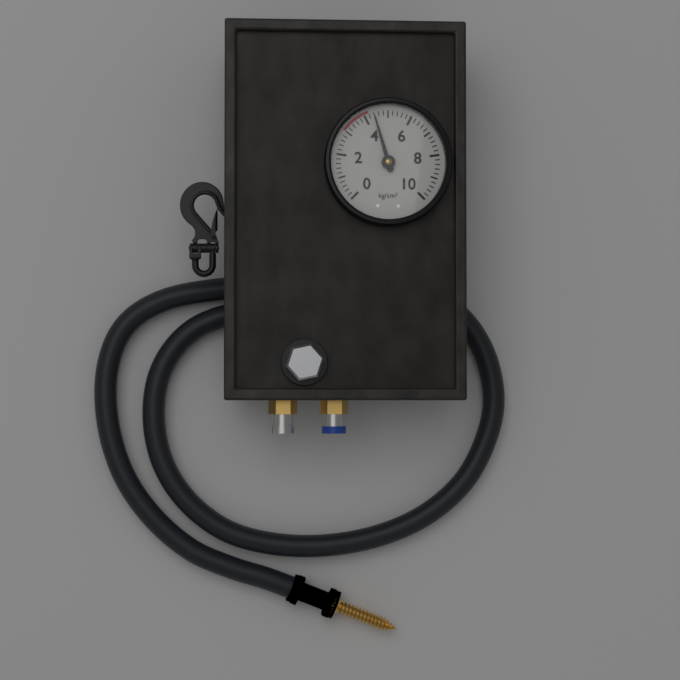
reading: 4.4 kg/cm²
